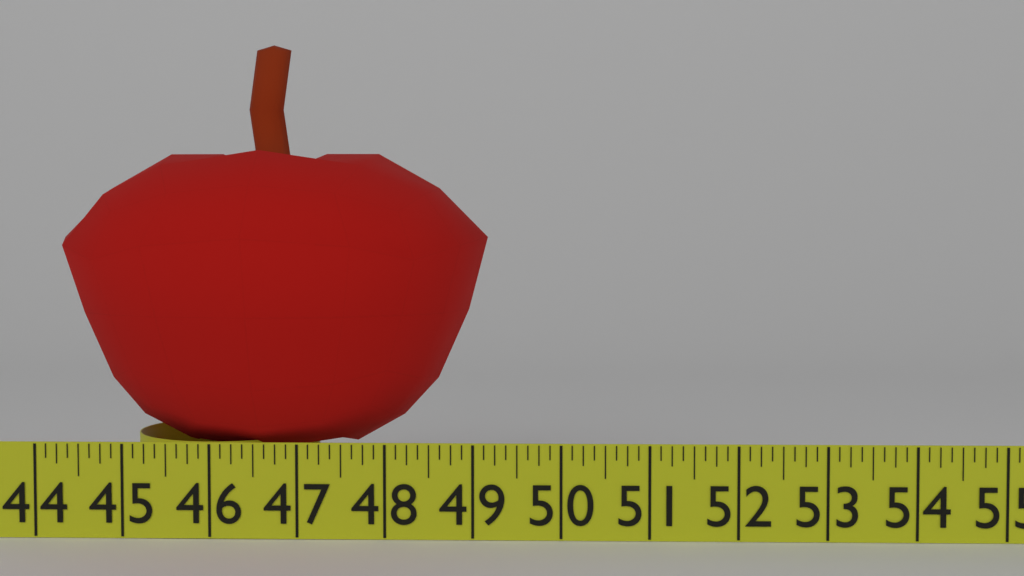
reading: 49.125 in
